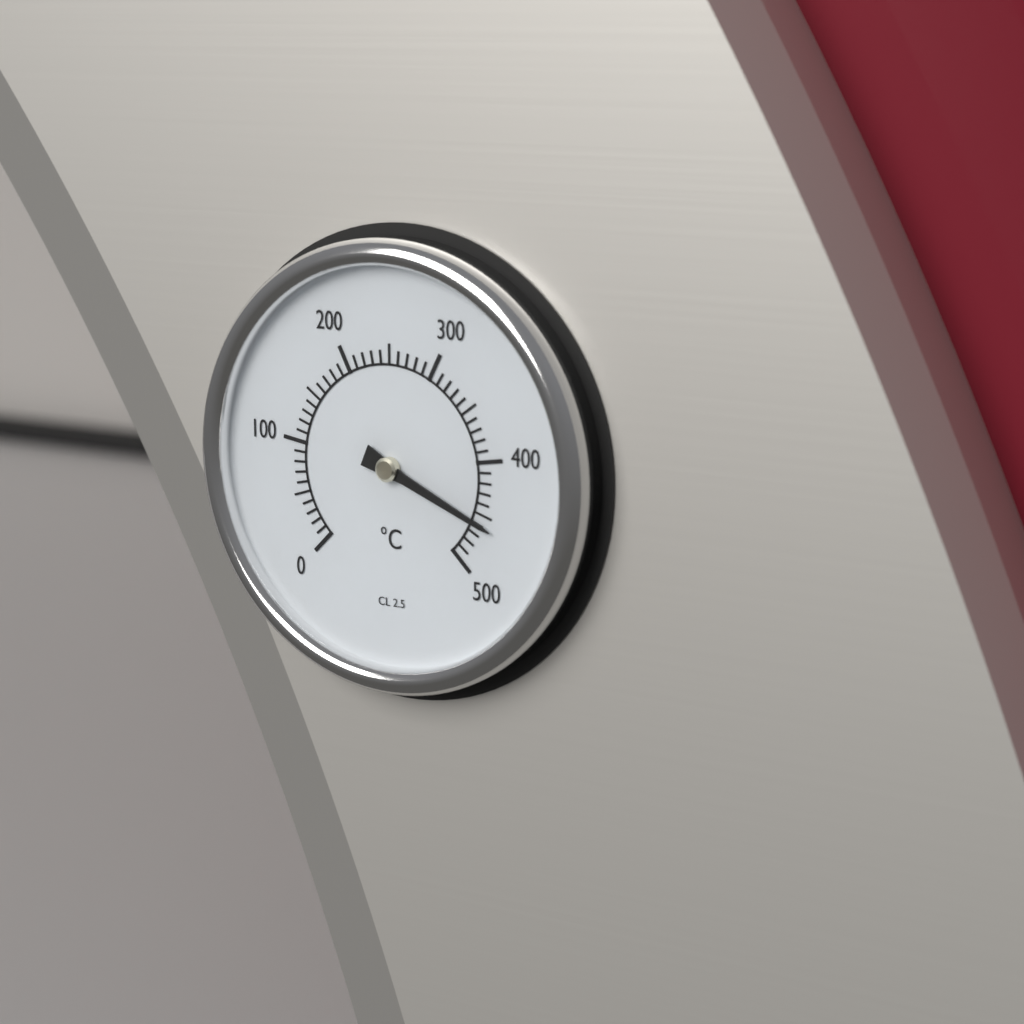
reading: 460 °C
